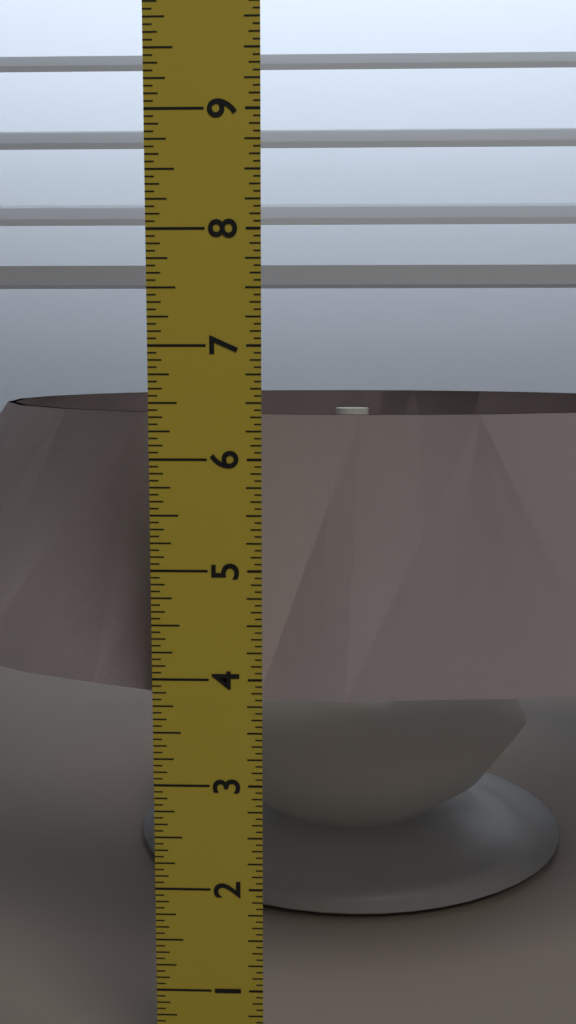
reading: 6.3125 in
